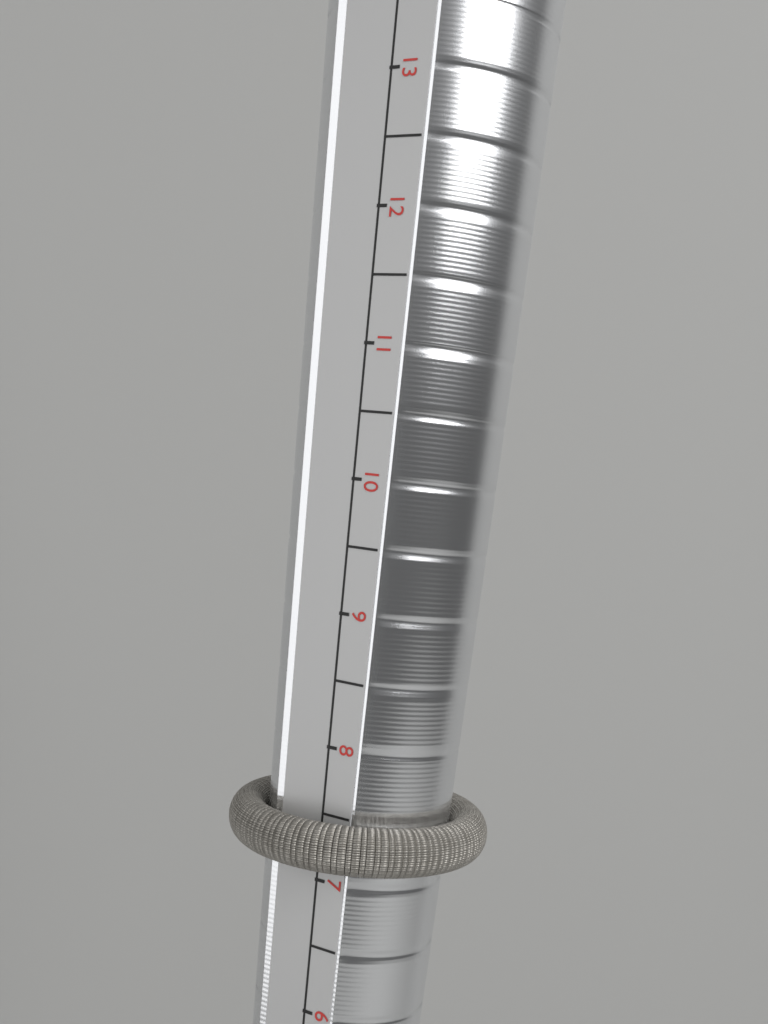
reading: 7.5 (no unit)
